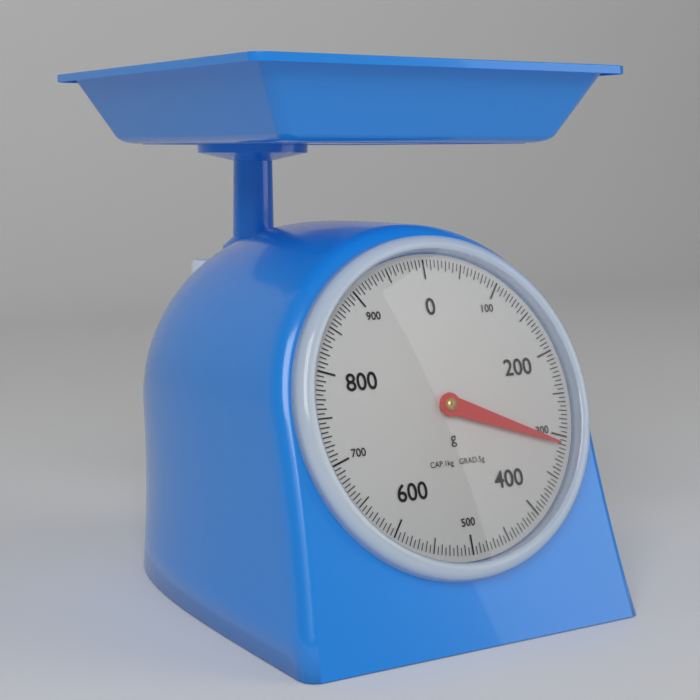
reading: 310 g
